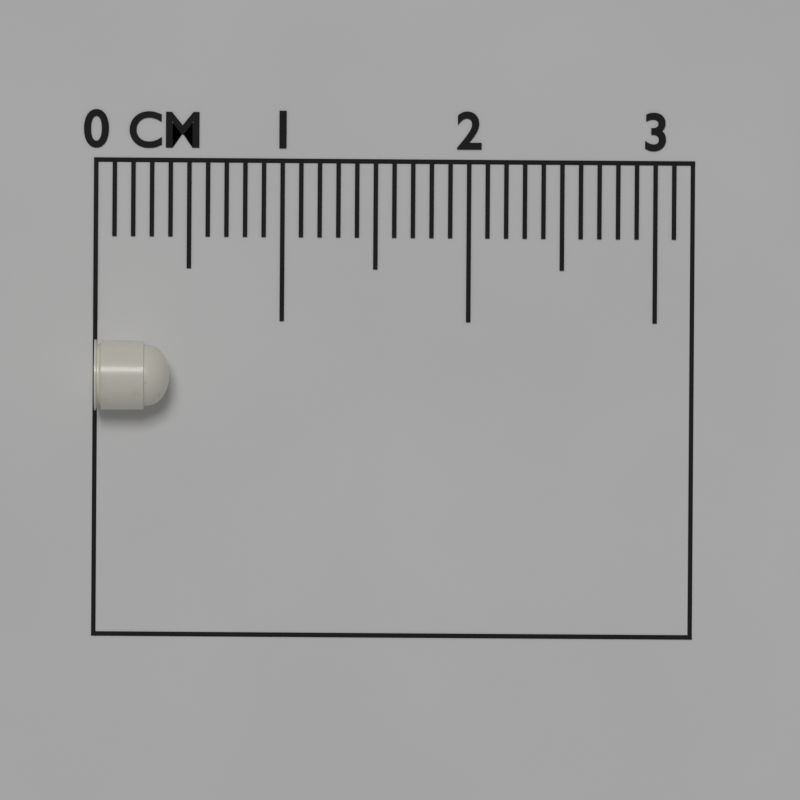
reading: 0.4 cm
